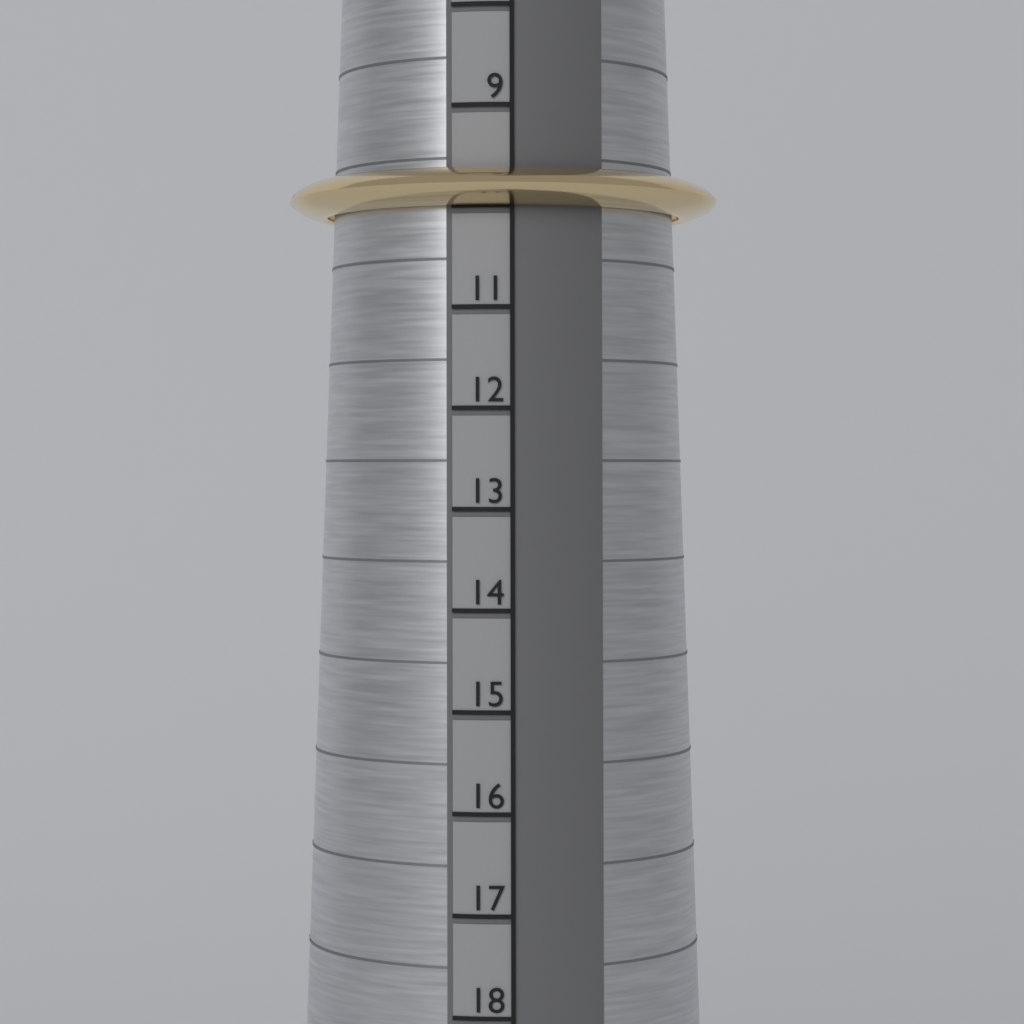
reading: 10 (no unit)
